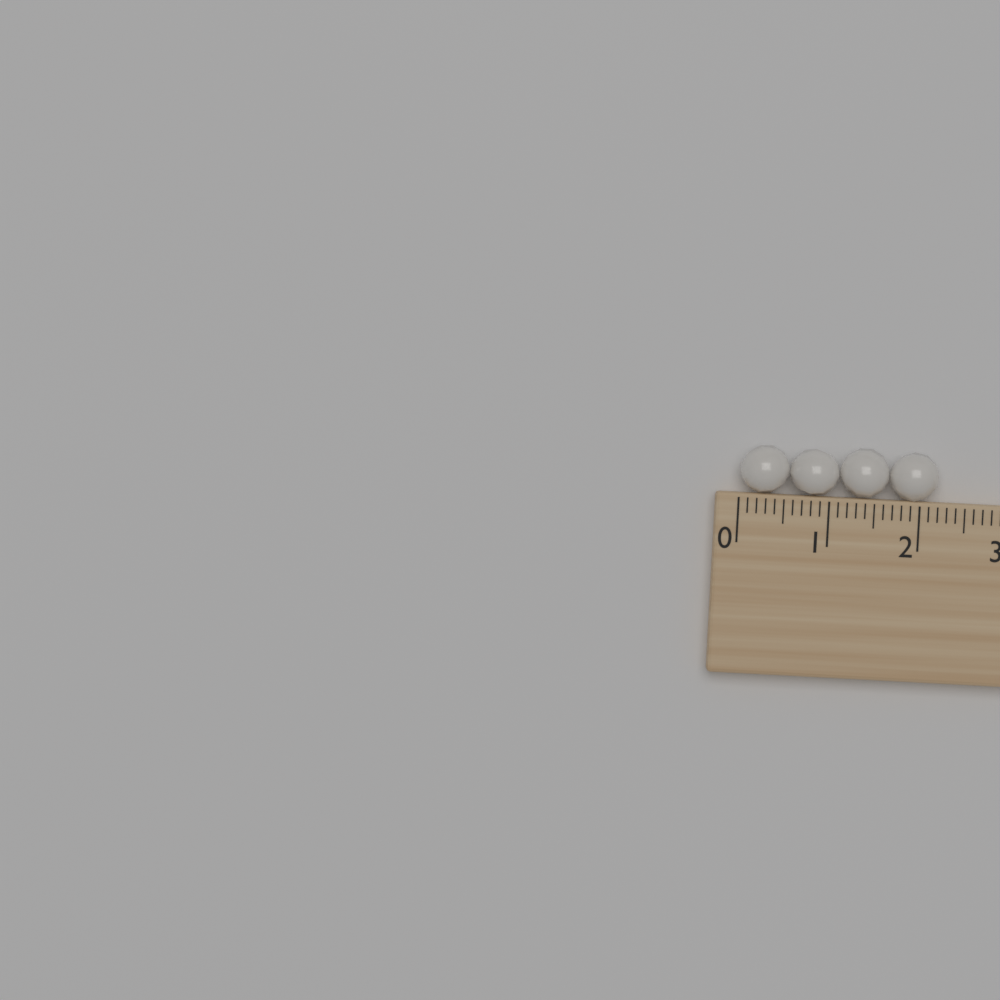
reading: 2.2 (no unit)
